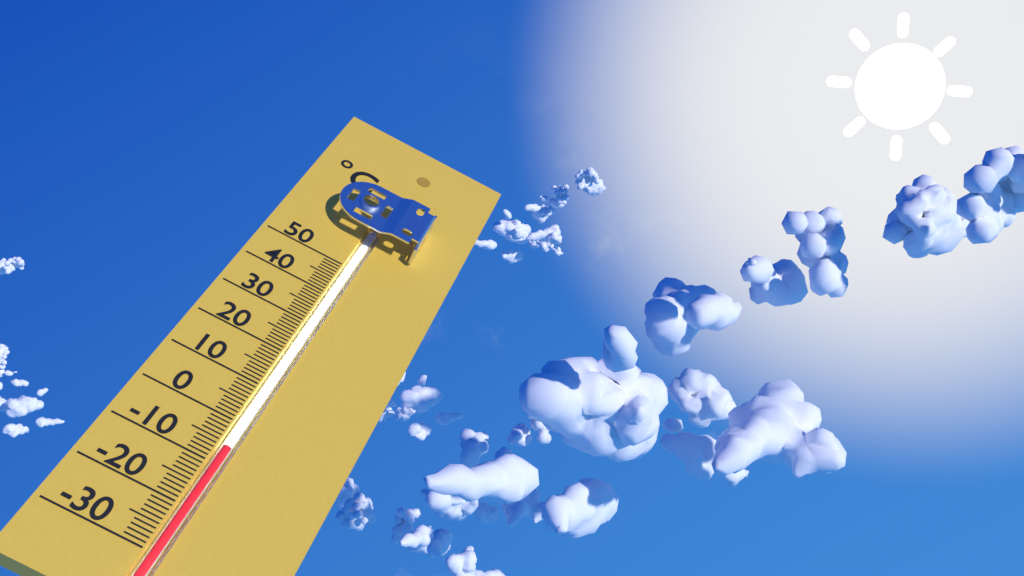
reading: -6 °C
